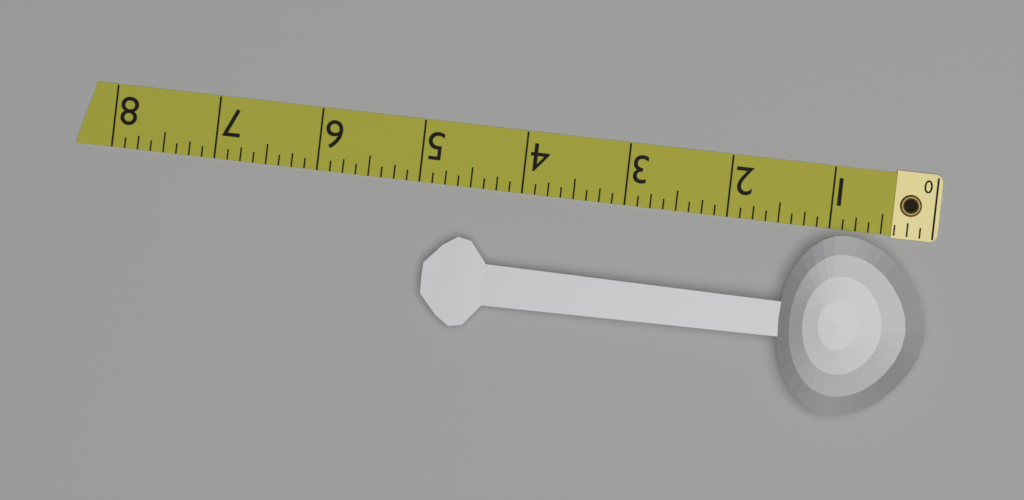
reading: 4.875 (no unit)
